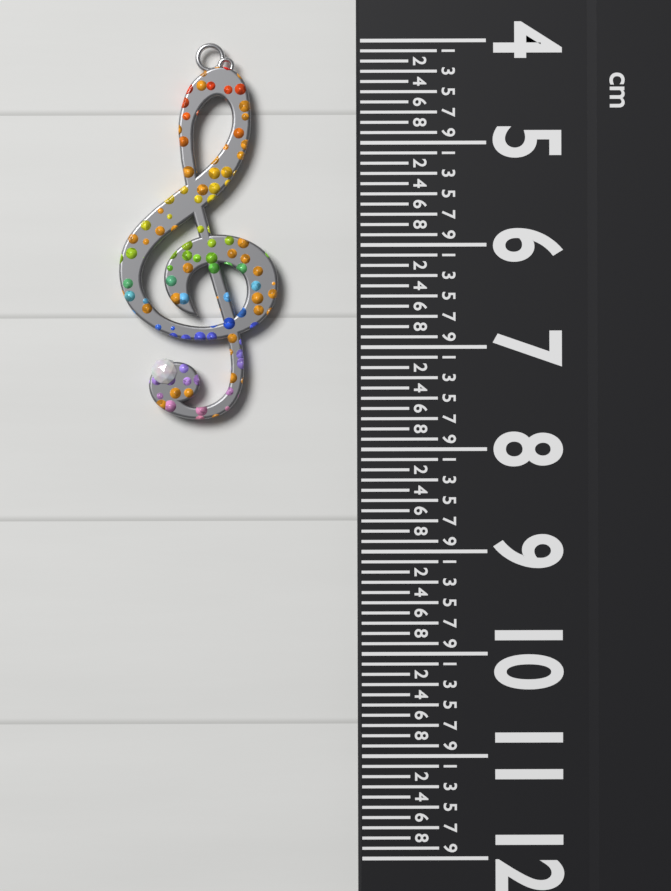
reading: 7.7 cm
